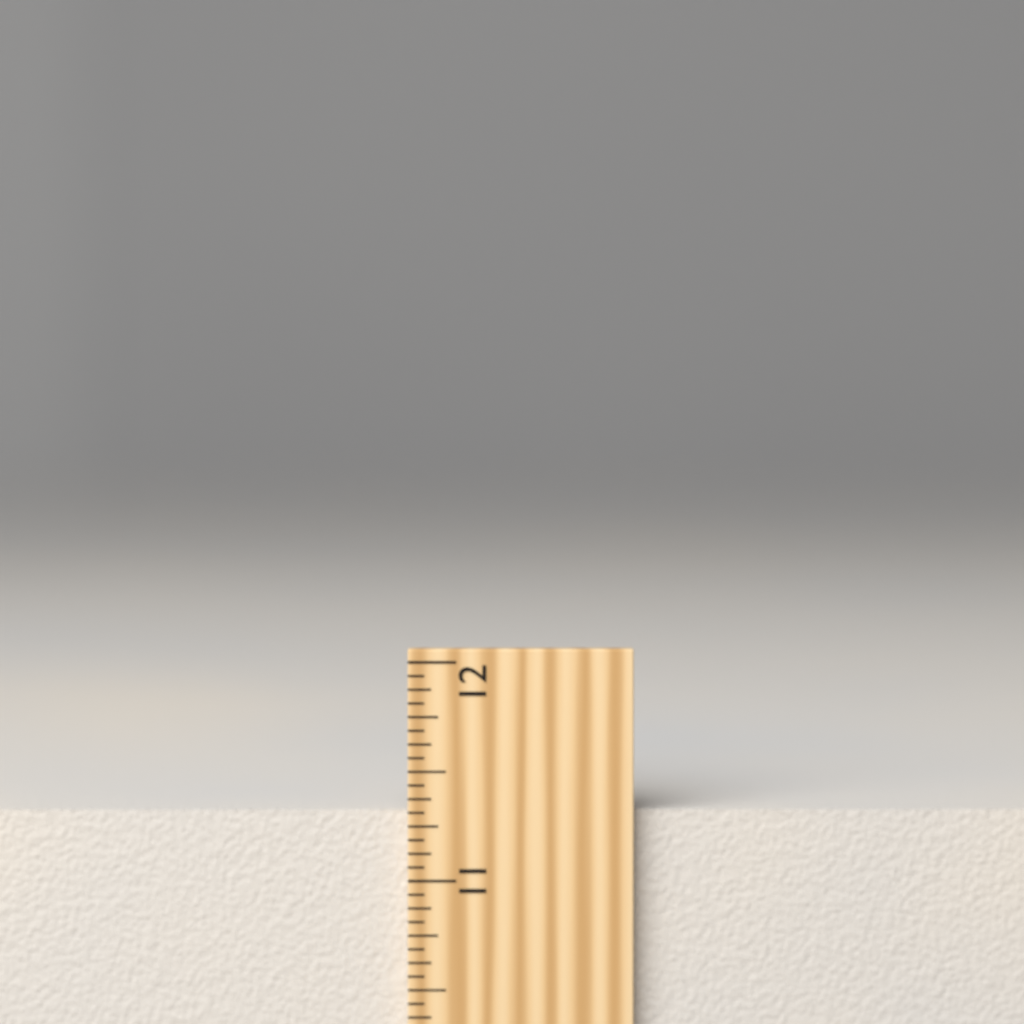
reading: 11.3125 inch
